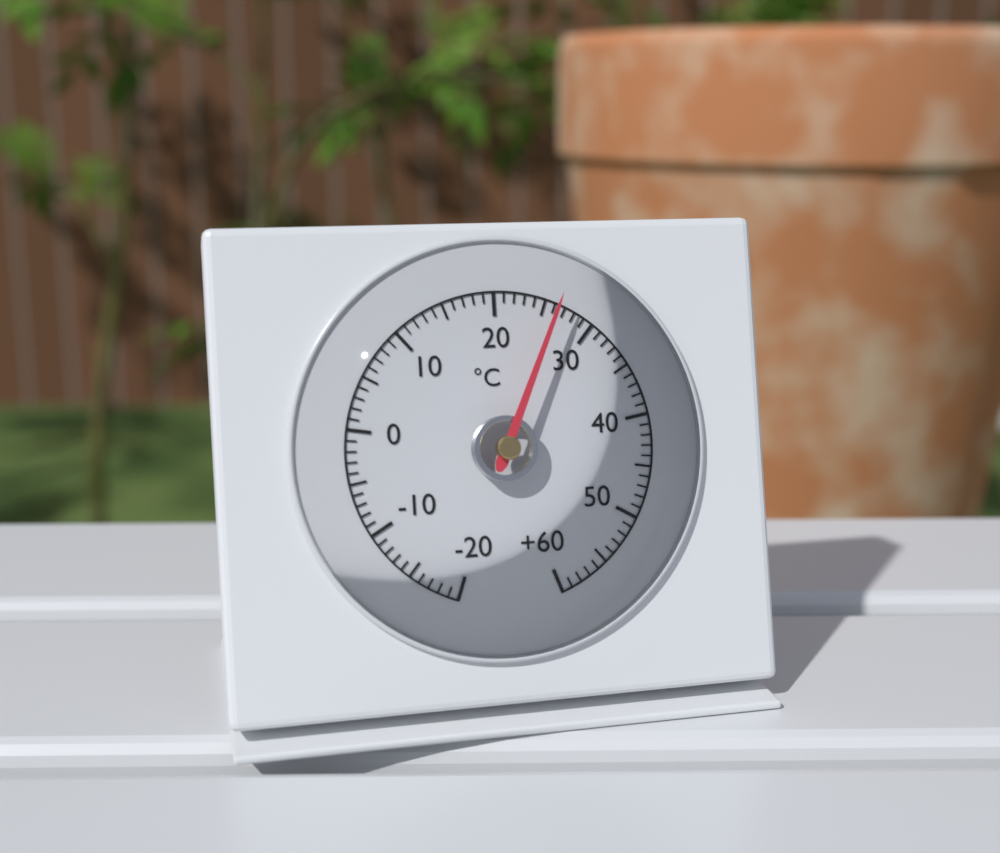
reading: 26 °C
